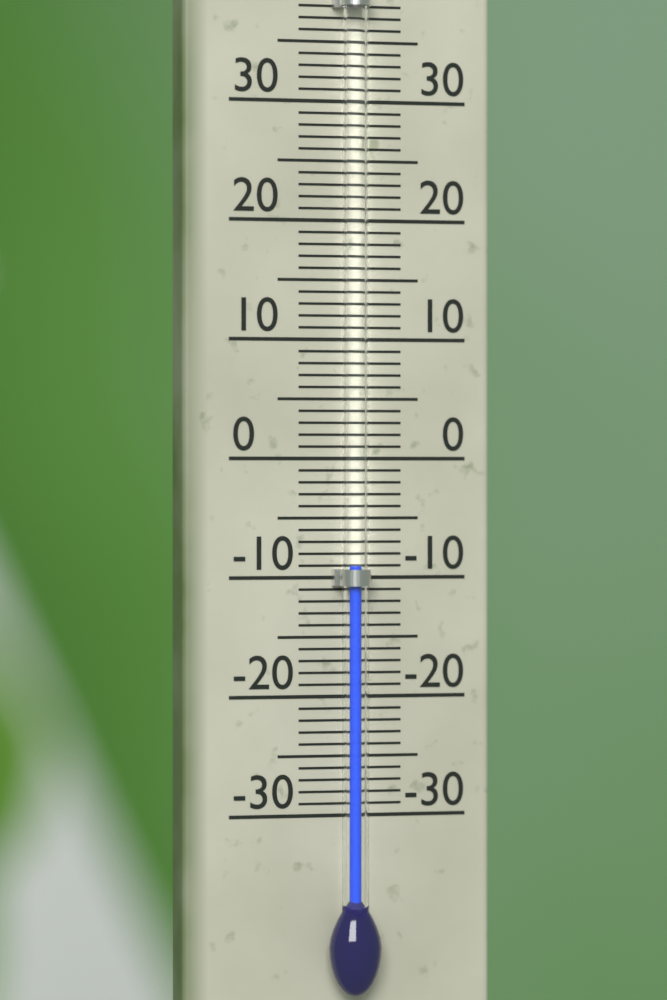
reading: -9 °C
